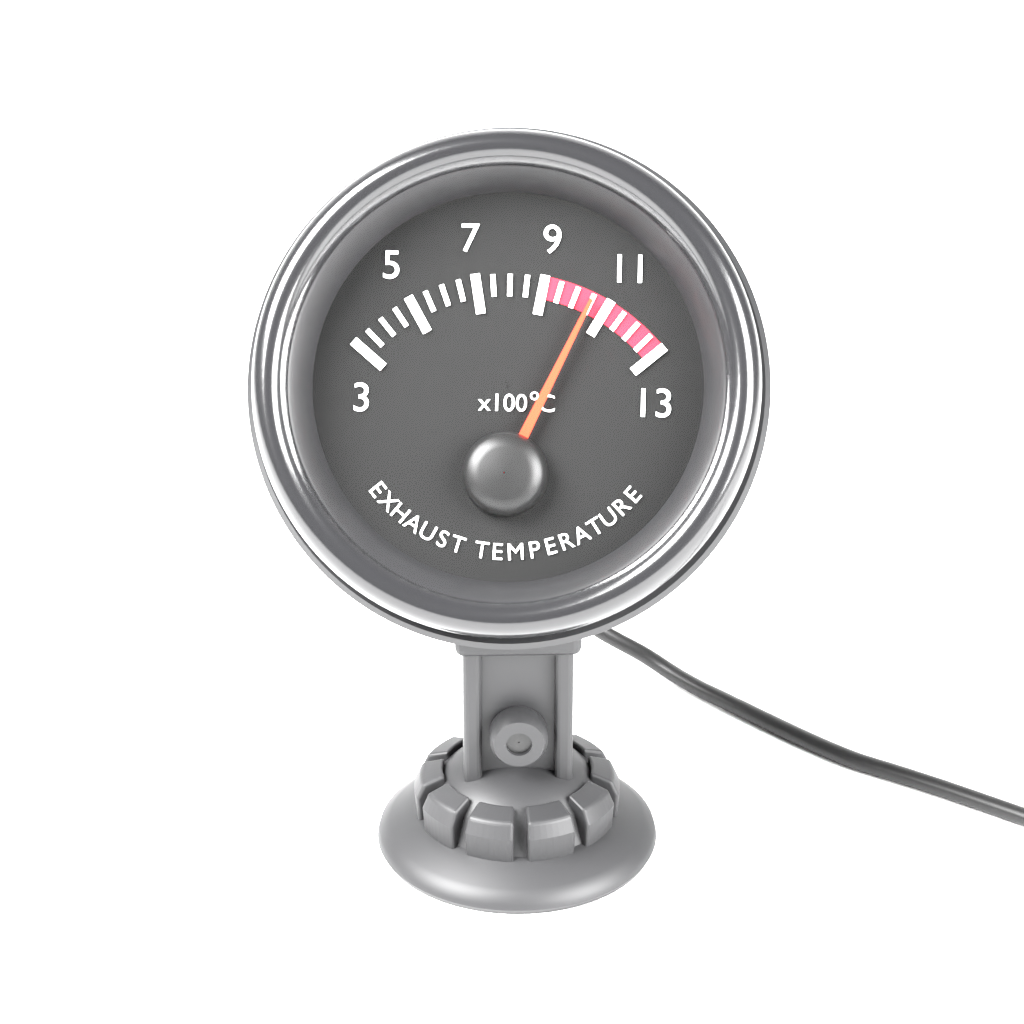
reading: 10.5 x100°C
